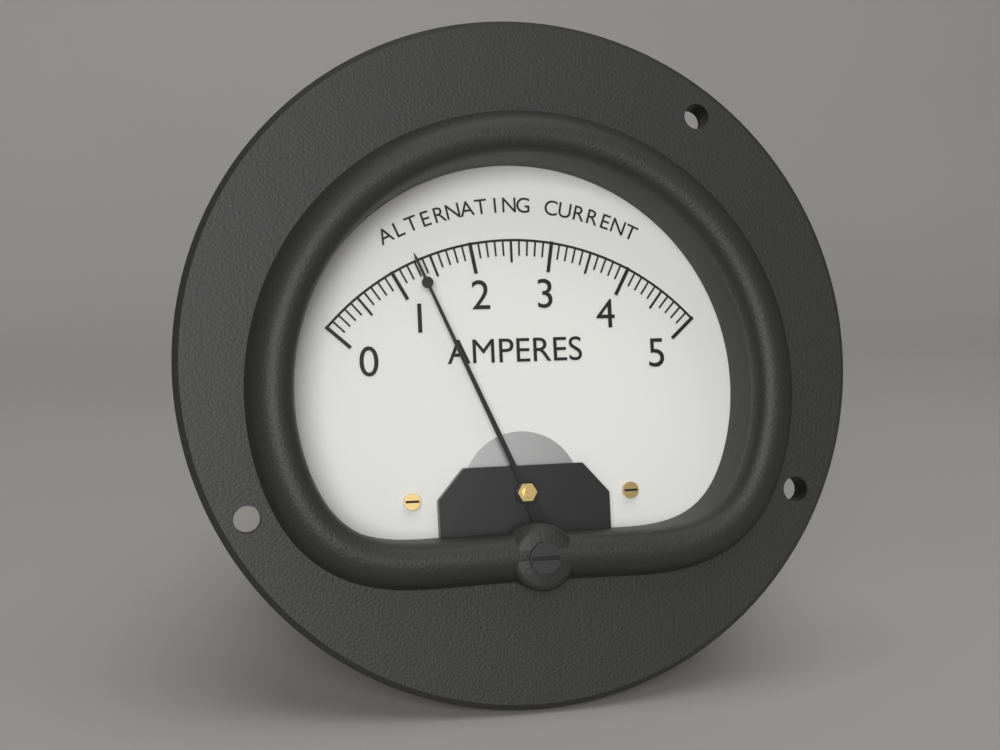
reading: 1.3 A
